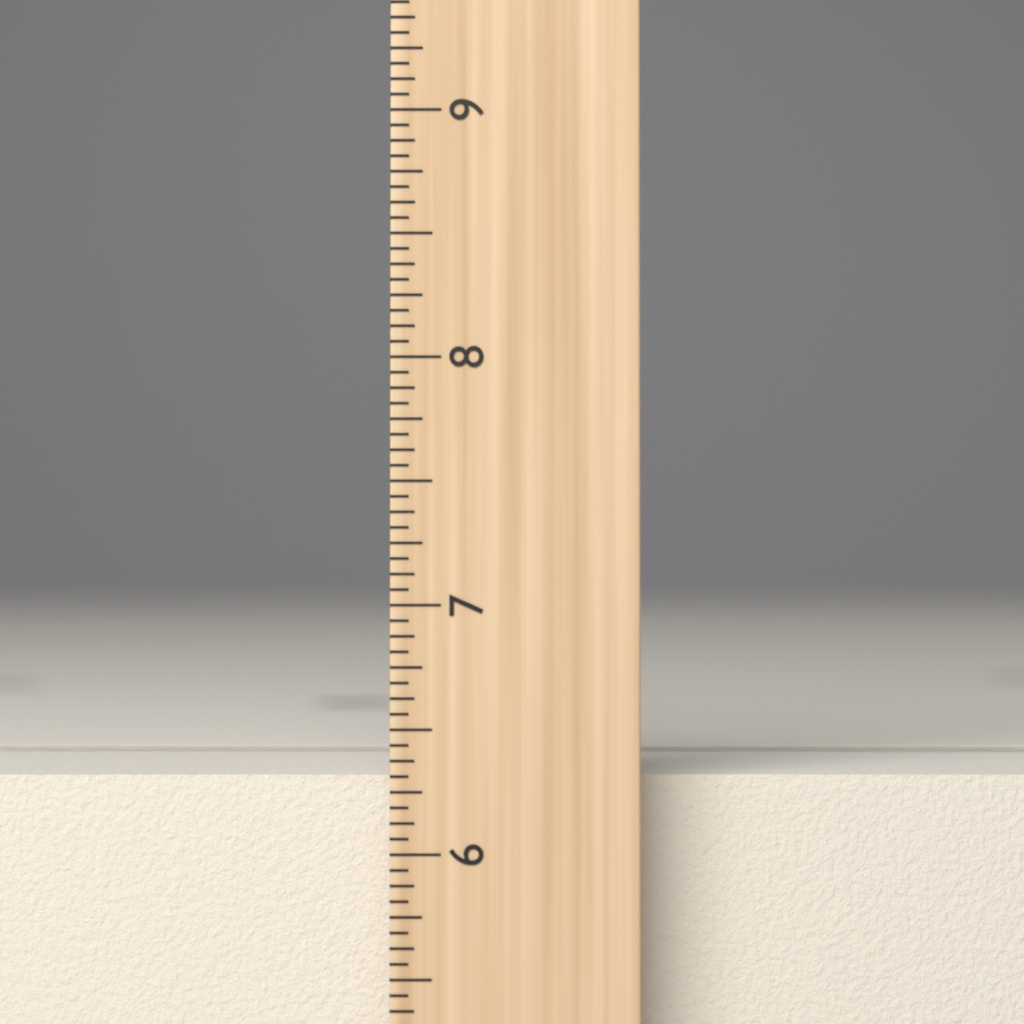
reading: 6.3125 inch
